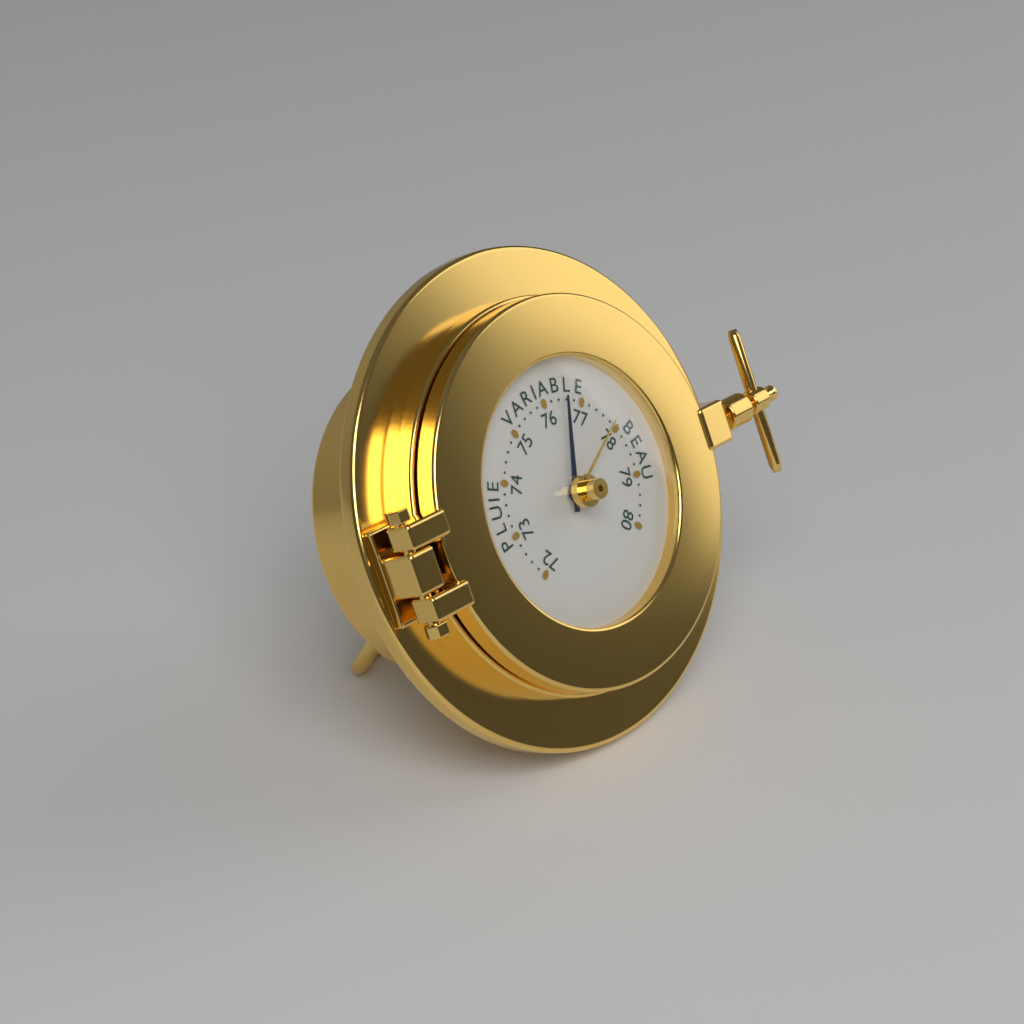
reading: 76.6 (no unit)
